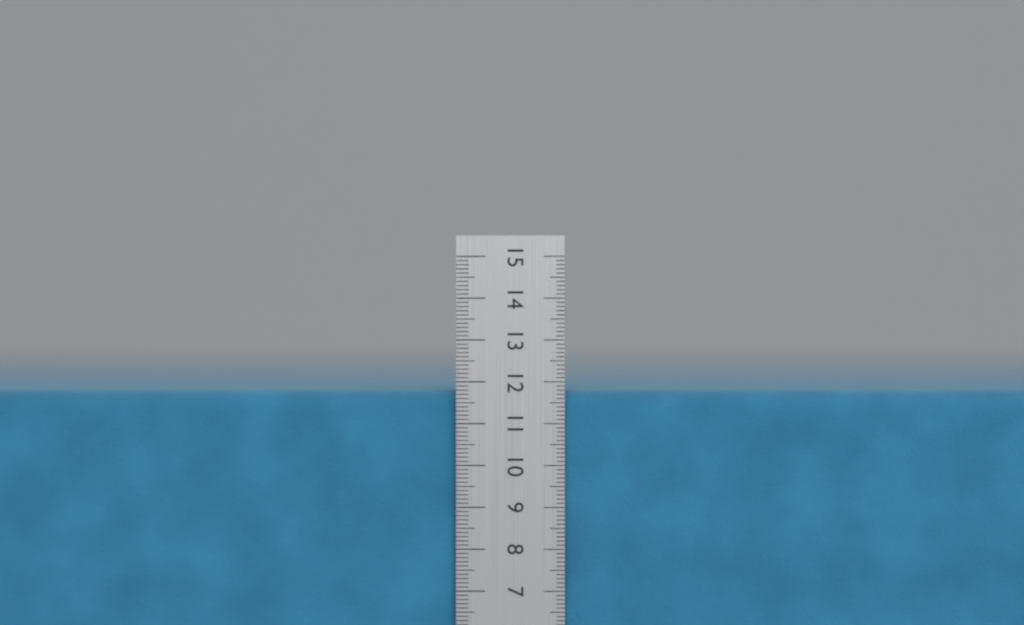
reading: 11.8 cm
